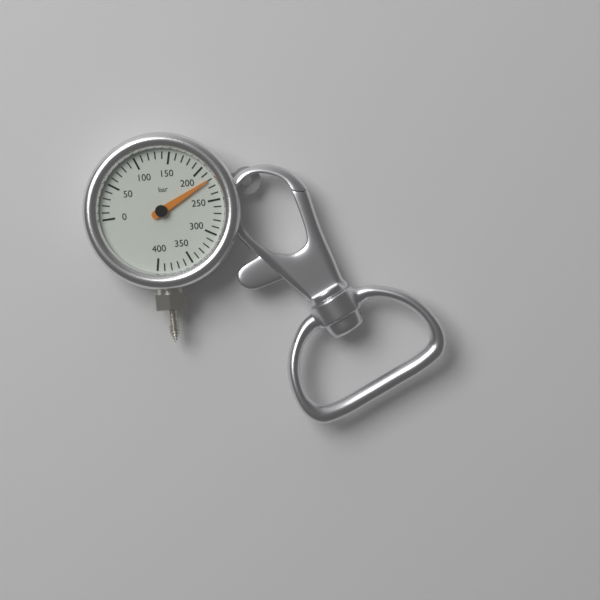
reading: 220 bar
